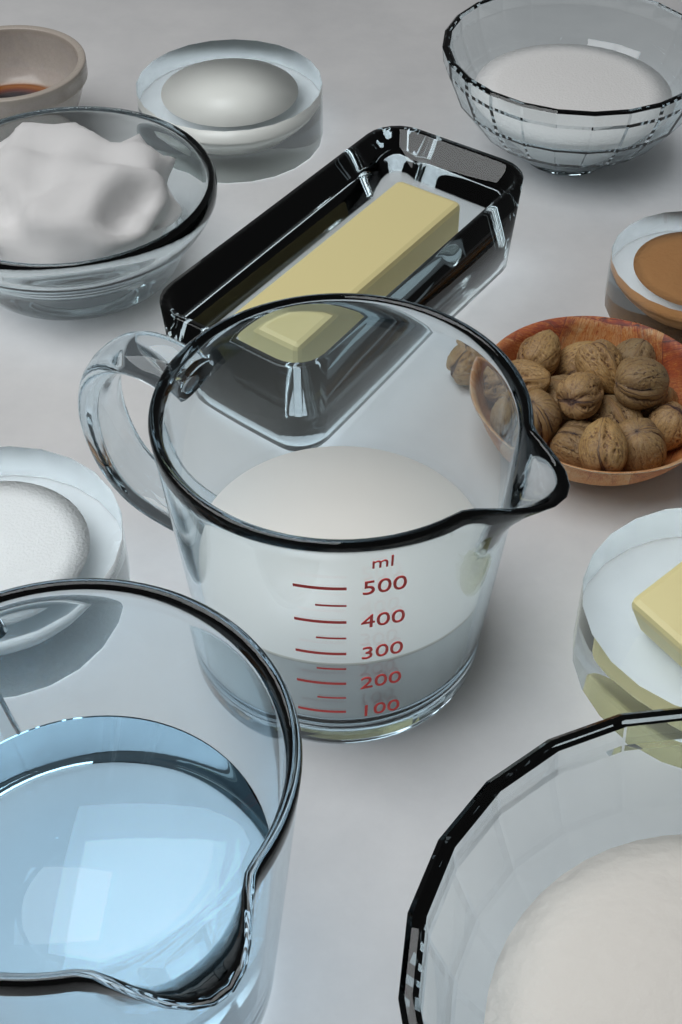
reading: 250 ml
